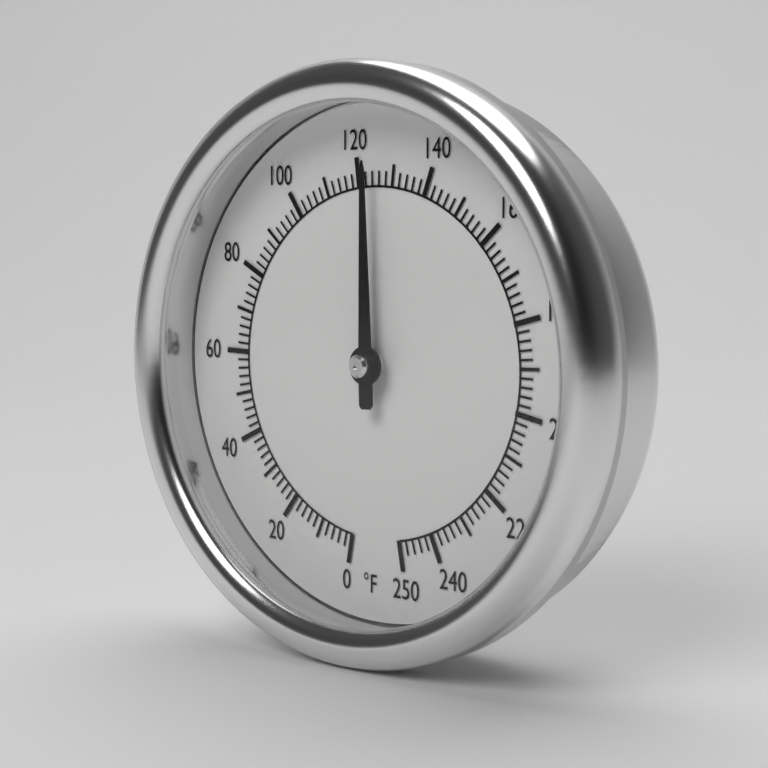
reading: 124 °F
